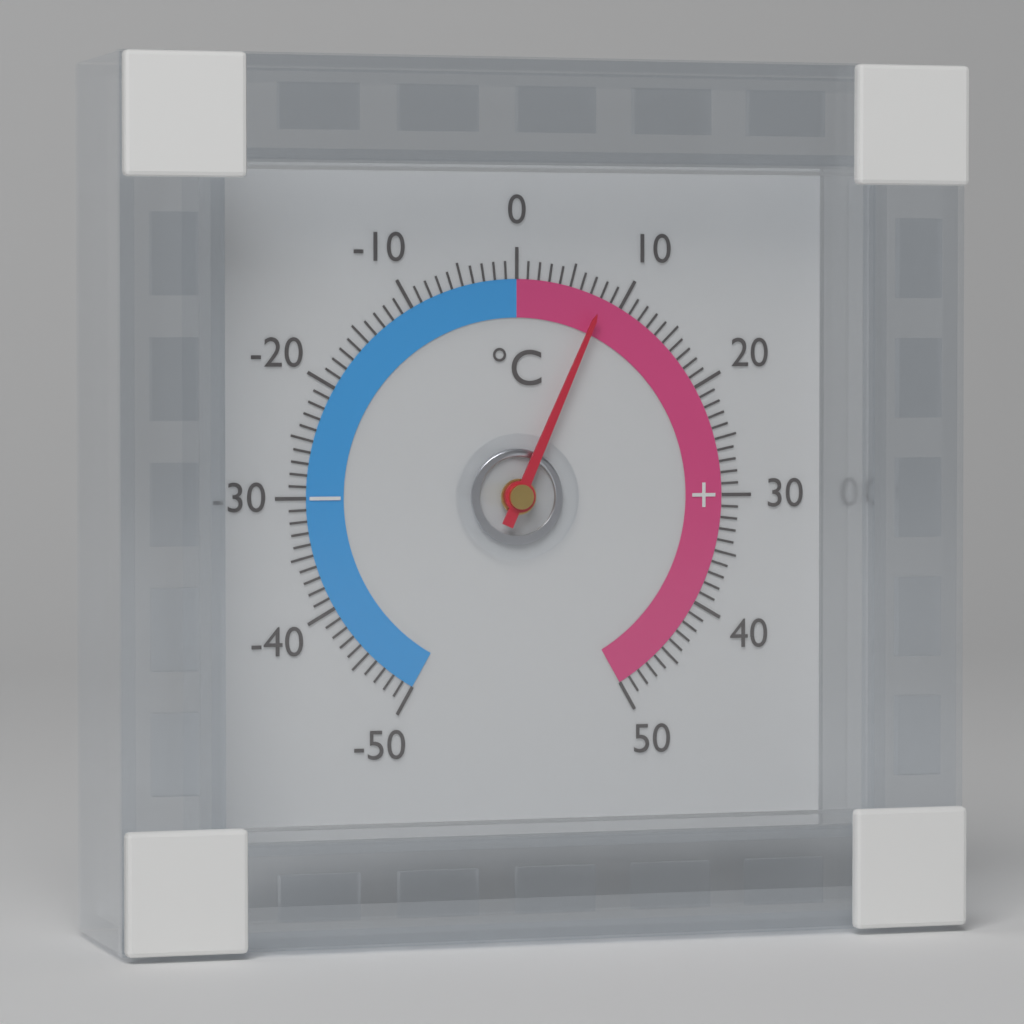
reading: 8 °C
